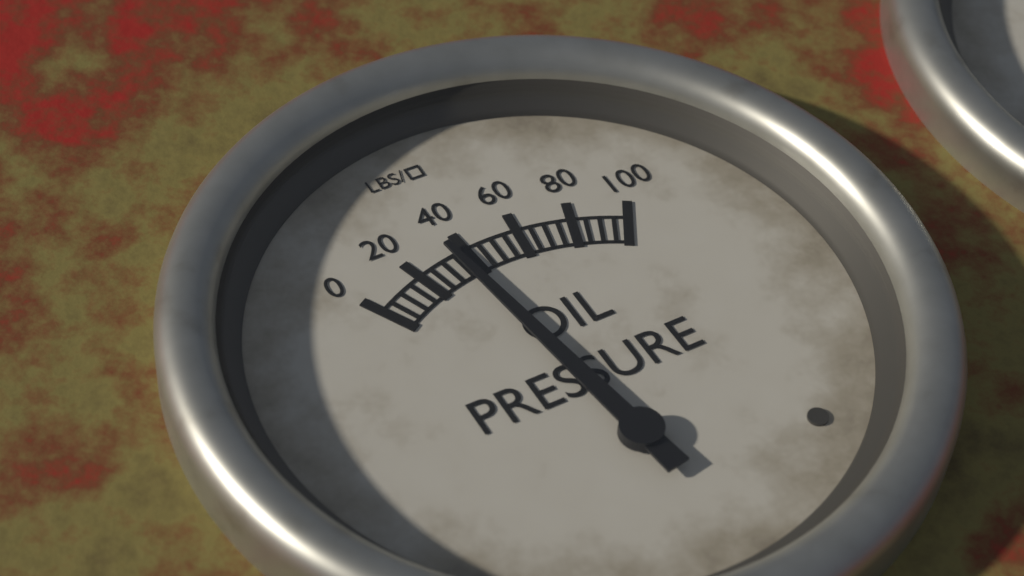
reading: 35 psi
